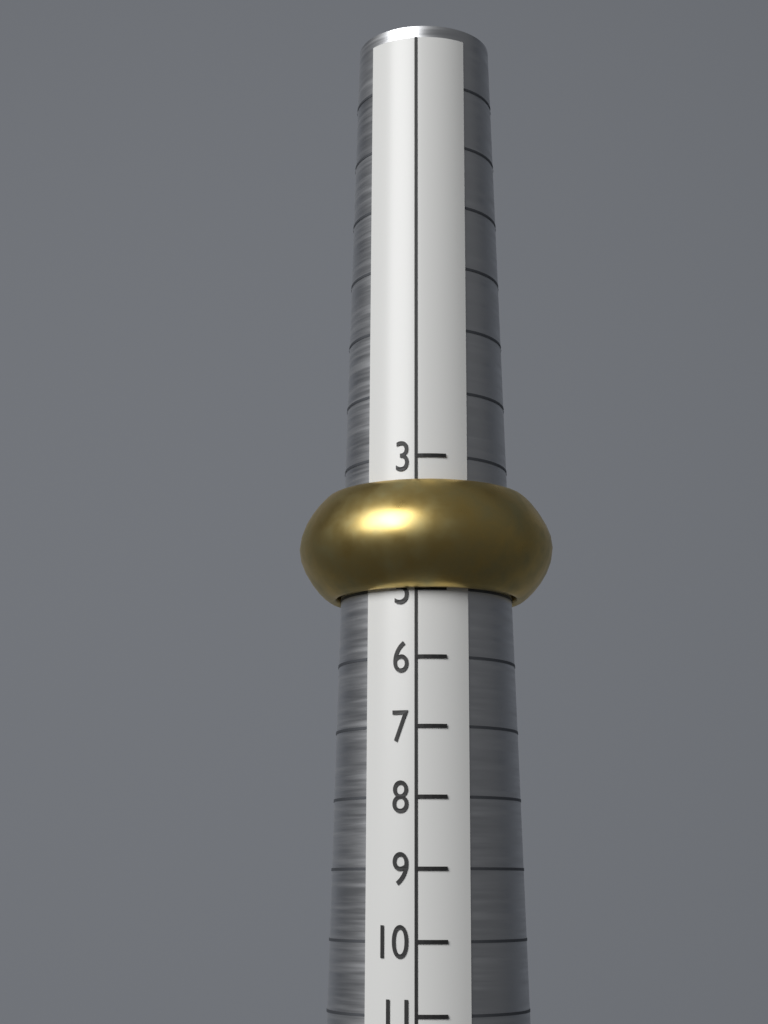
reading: 5 (no unit)
